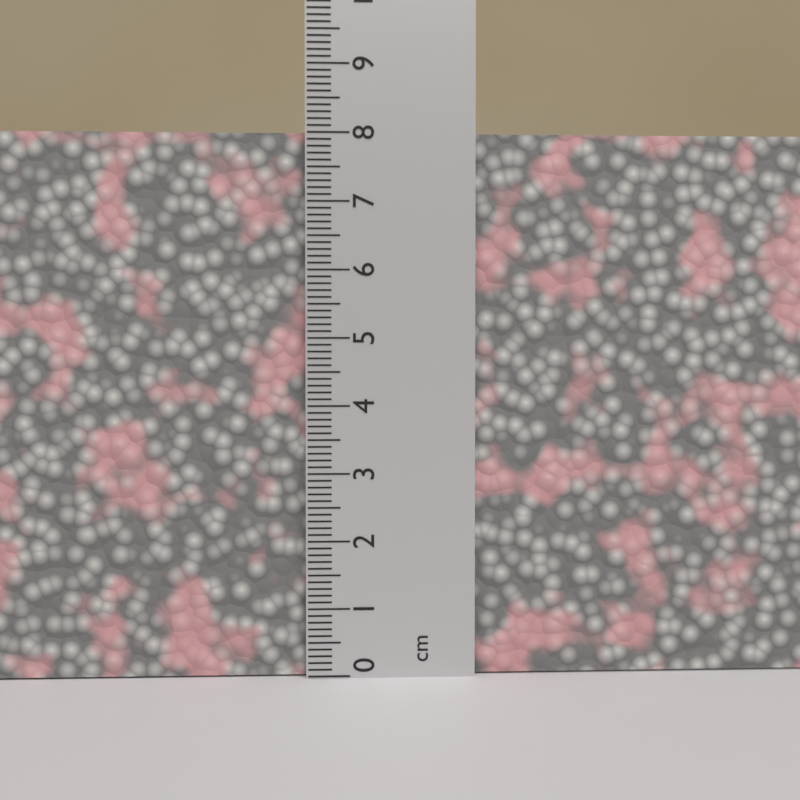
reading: 8.0 cm
